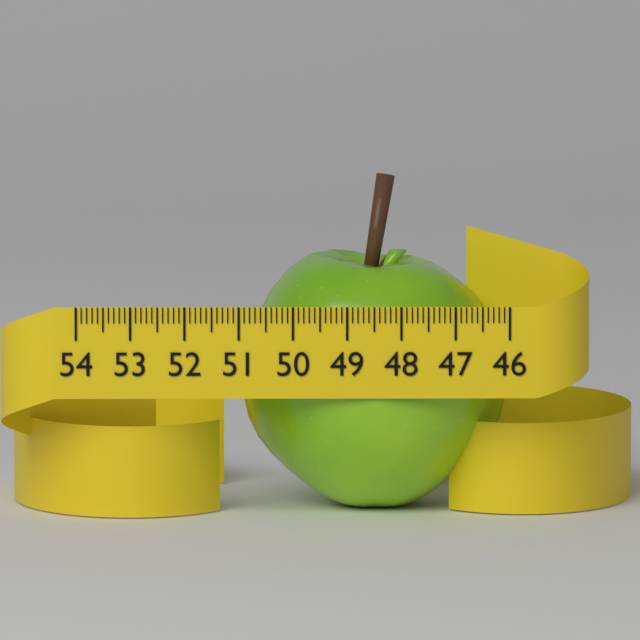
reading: 50.9 (no unit)
